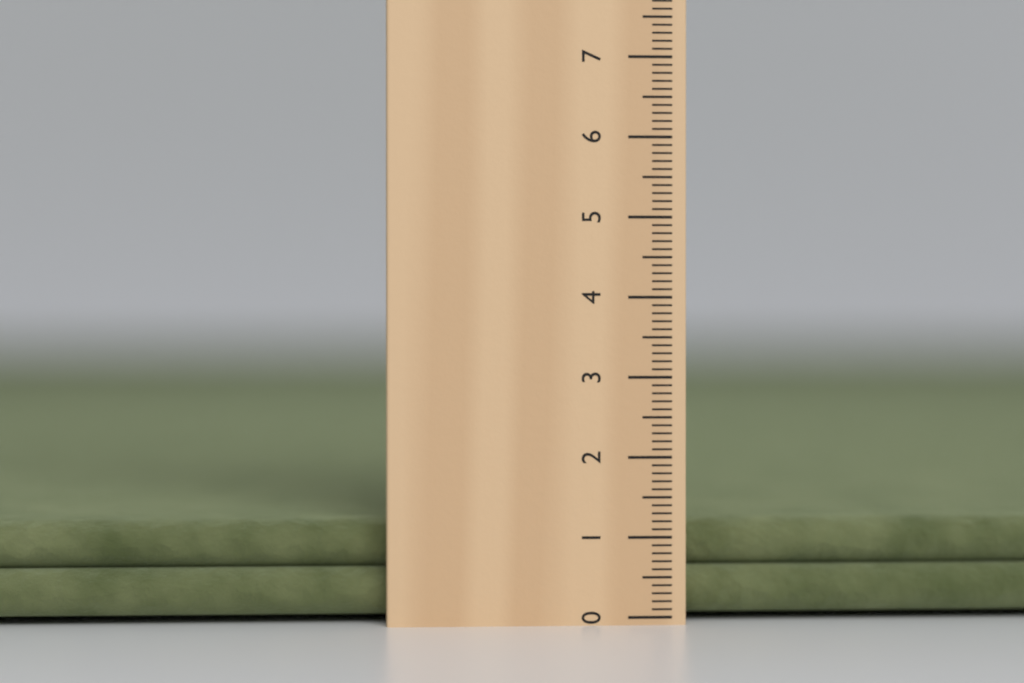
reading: 1.2 cm
